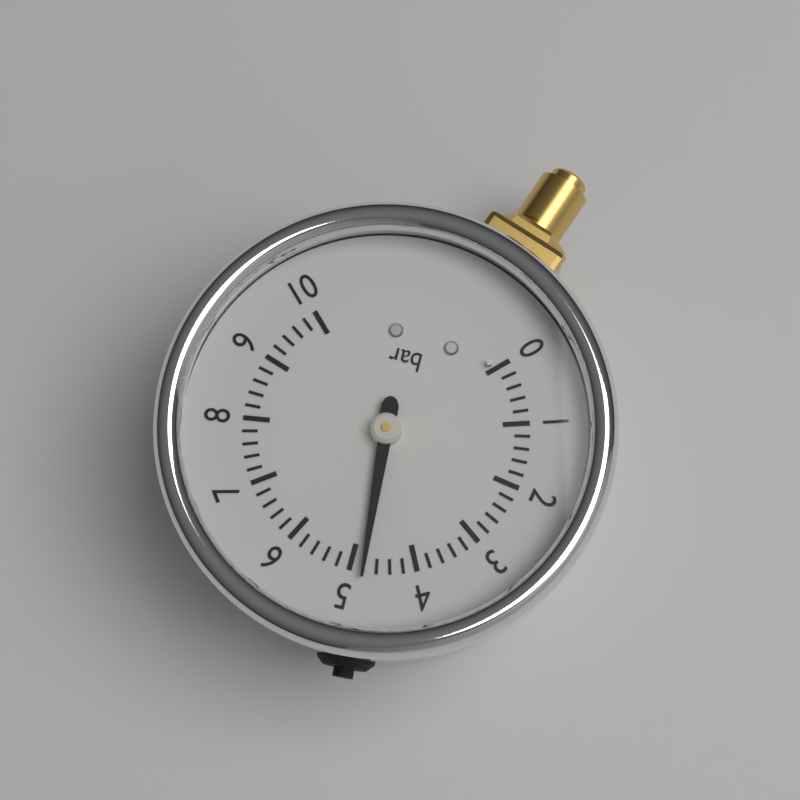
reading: 4.8 bar
